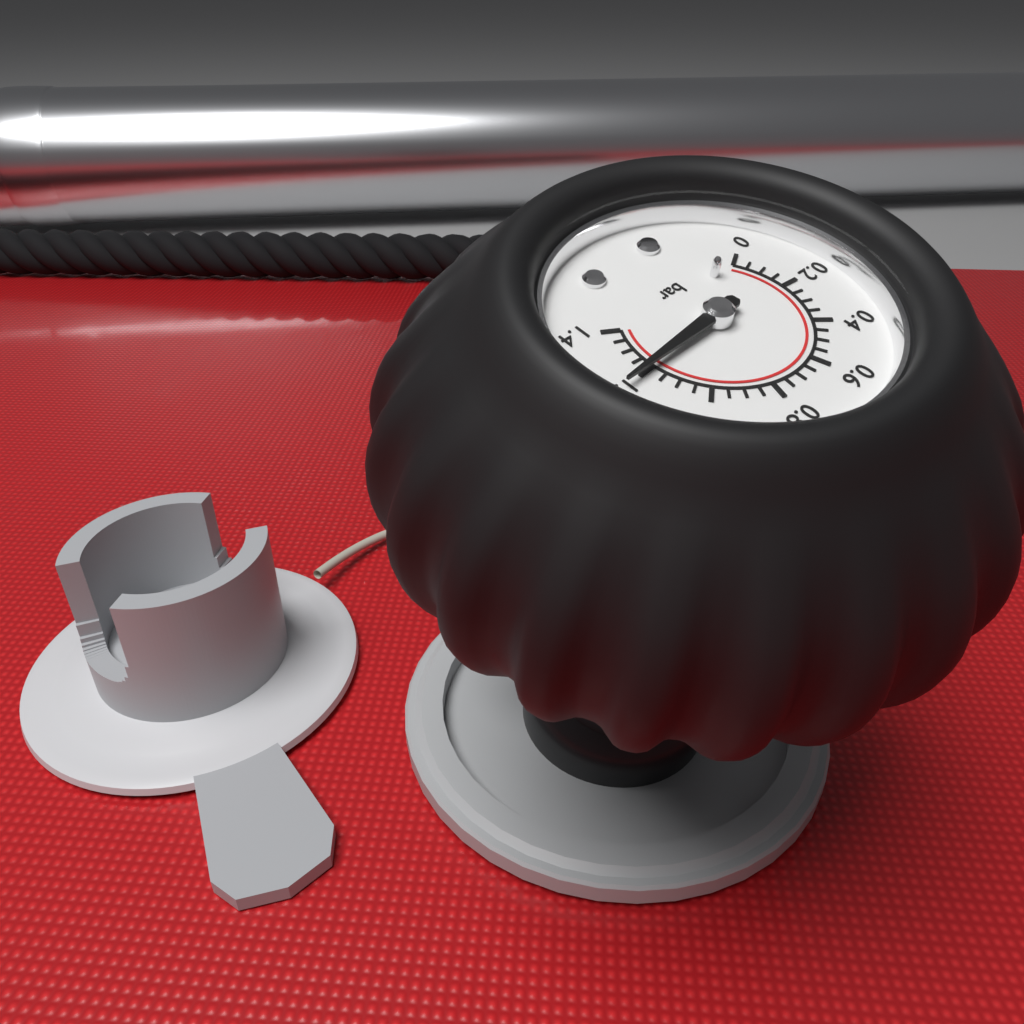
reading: 1.20 bar
